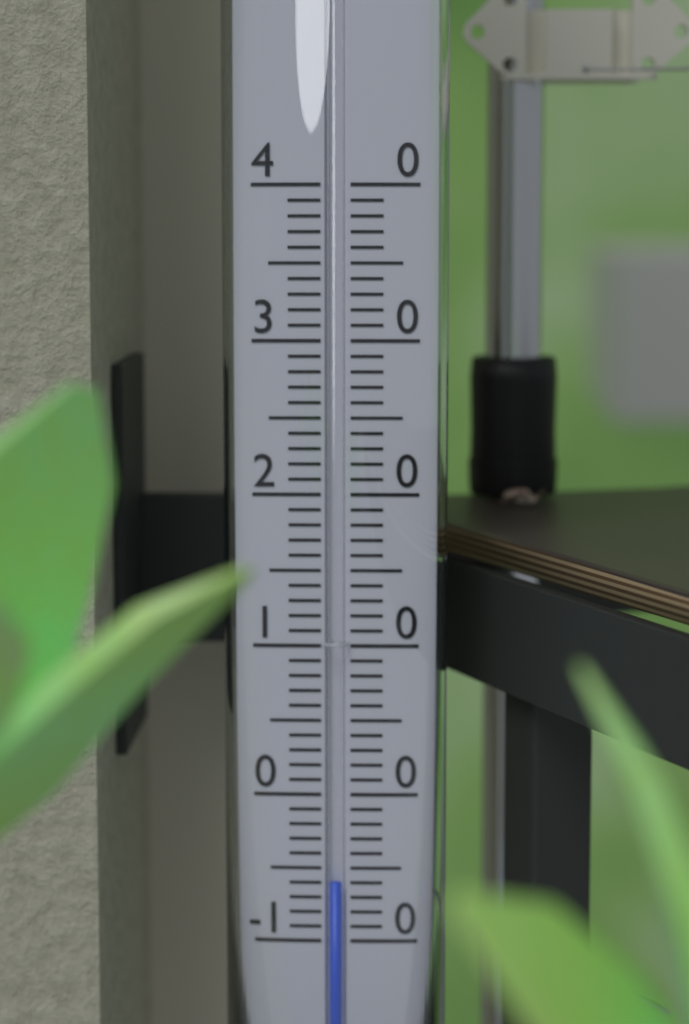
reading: -6 (no unit)
